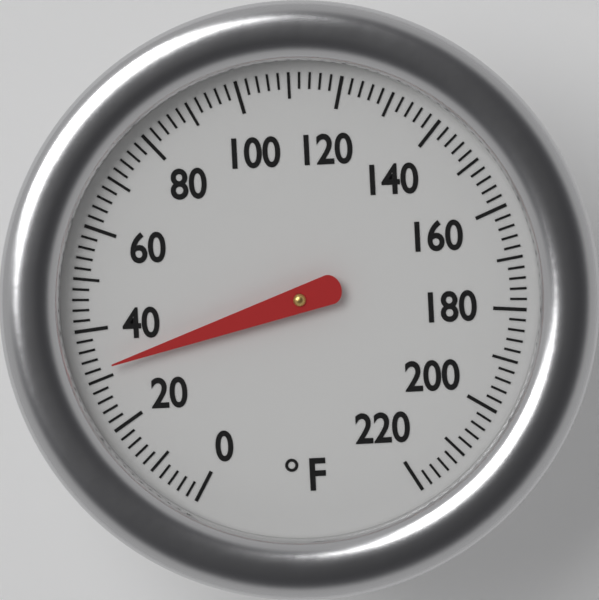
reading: 32 °F
